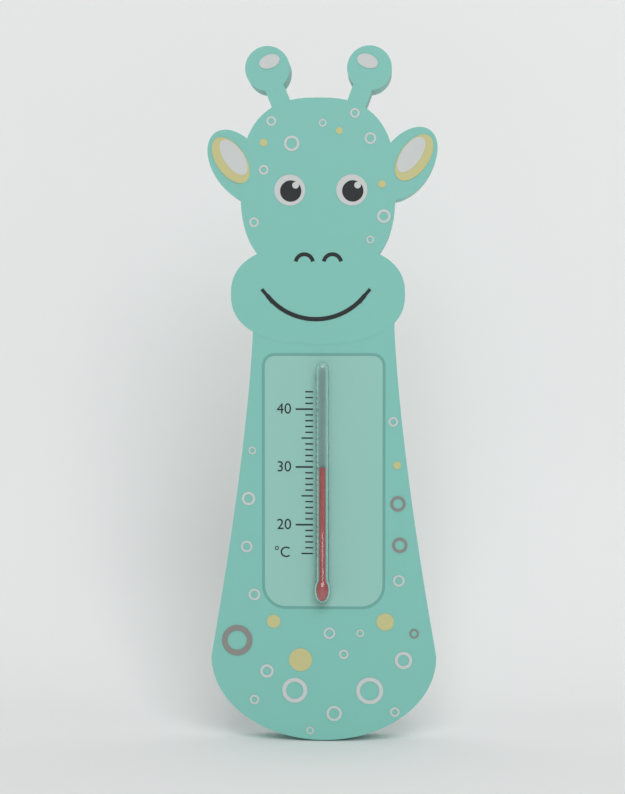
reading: 30 °C
